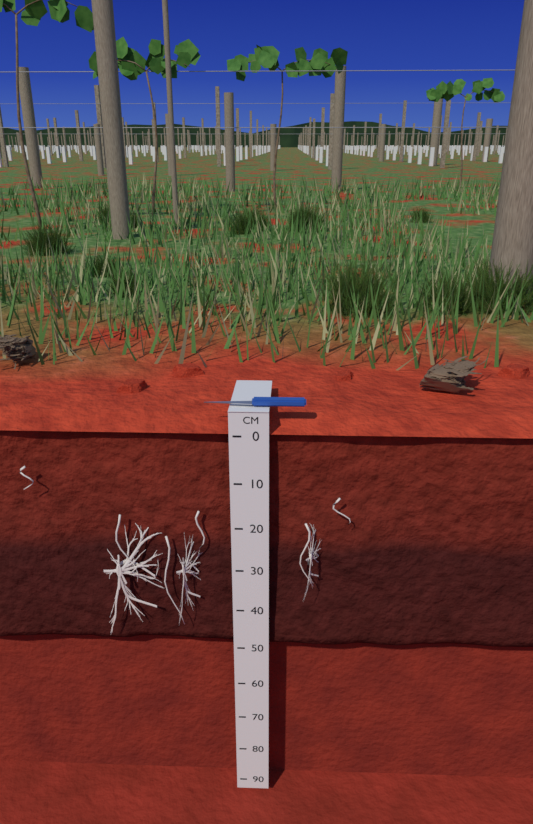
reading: 50 cm
